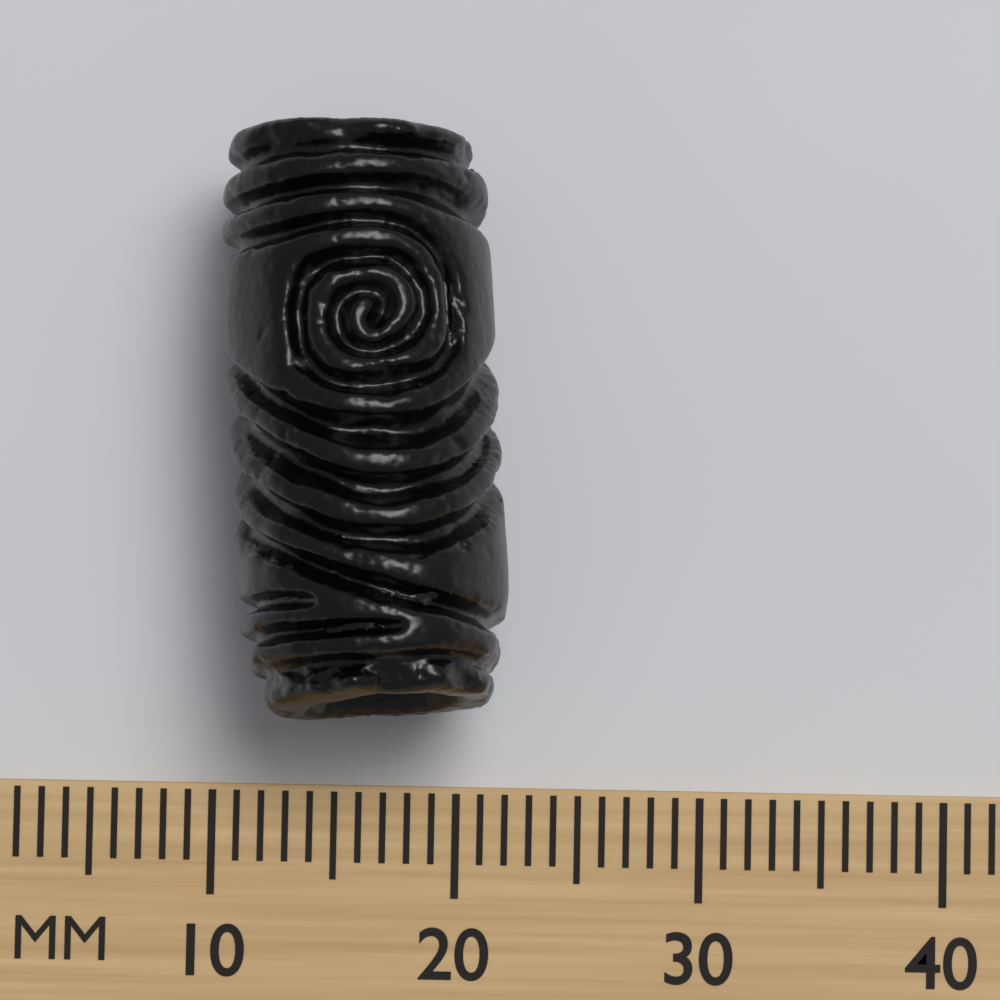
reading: 22 mm
